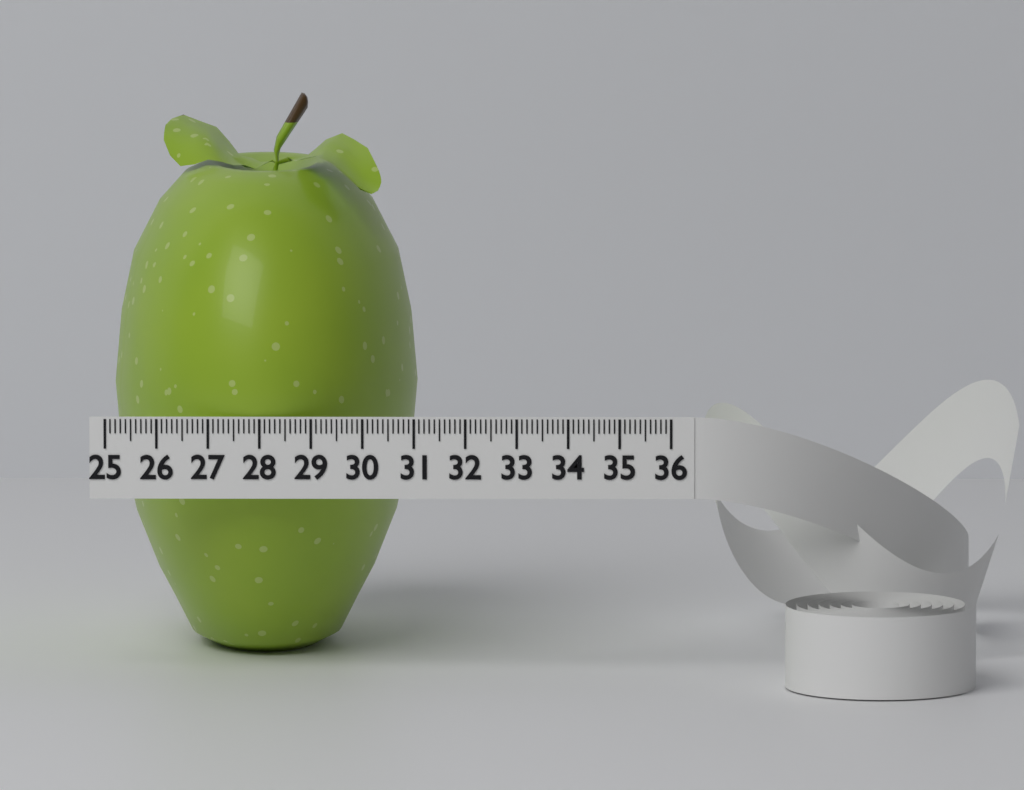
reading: 31.0 (no unit)
